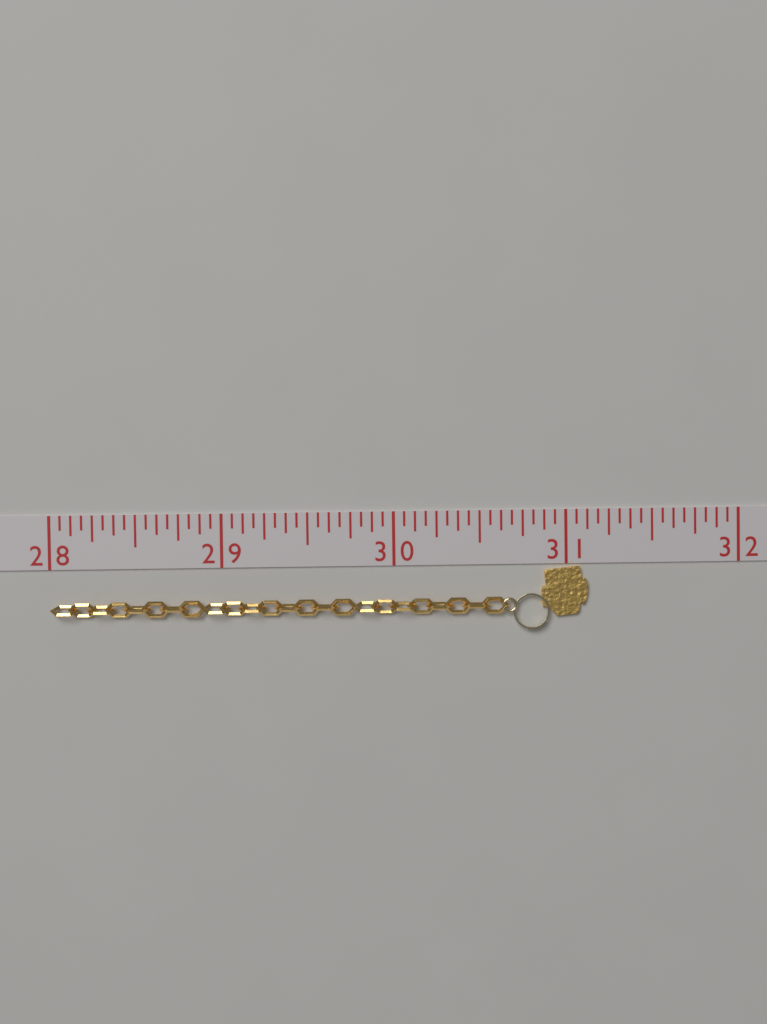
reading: 31.1250 (no unit)
